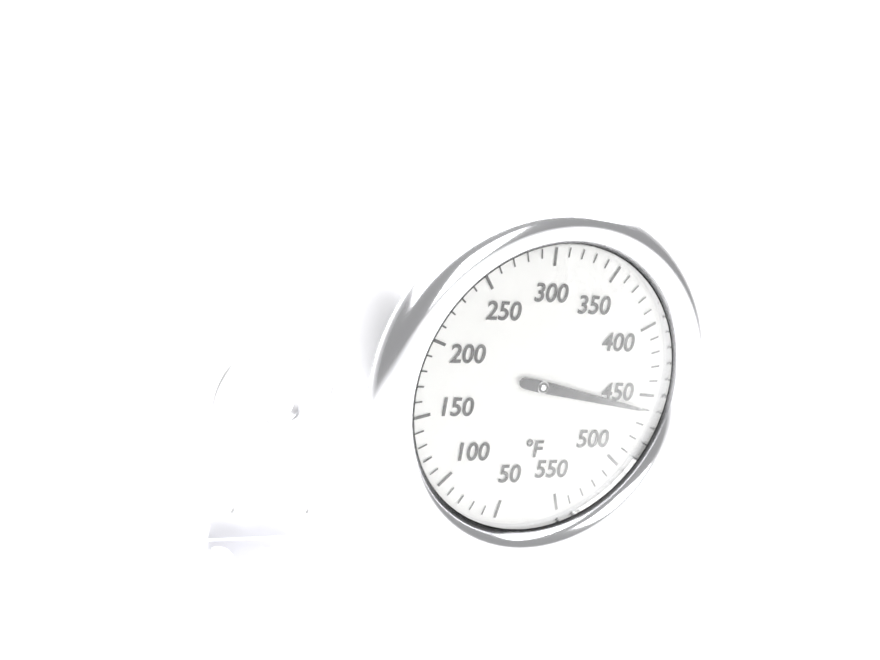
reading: 460 °F
